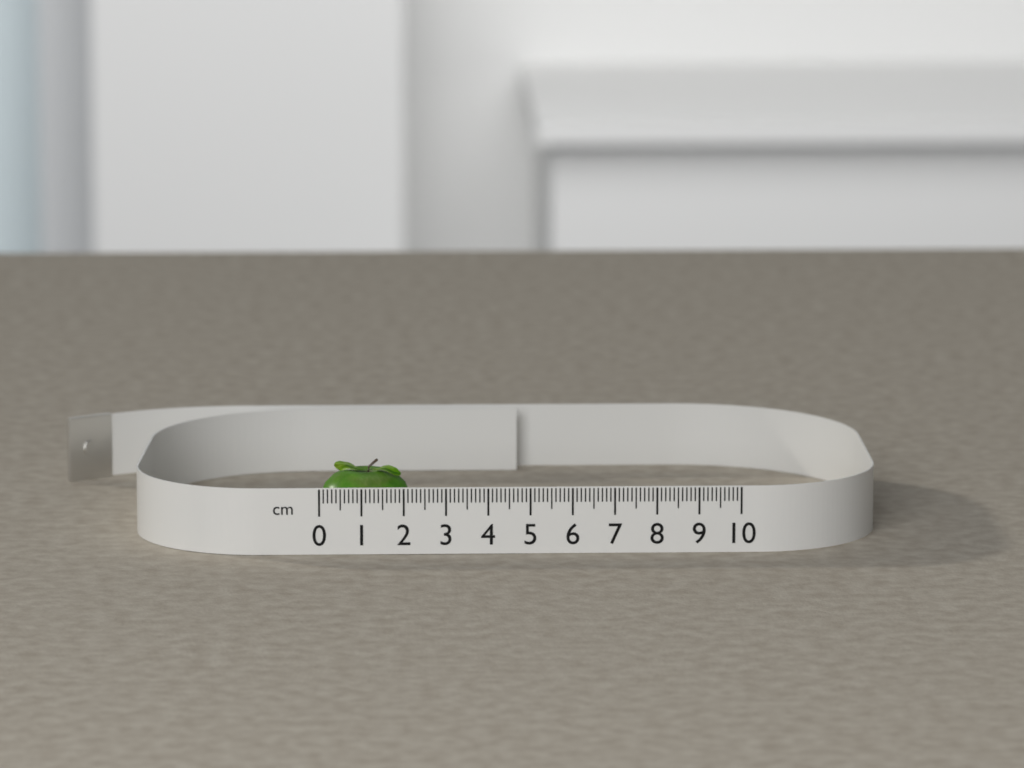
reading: 2.2 cm
